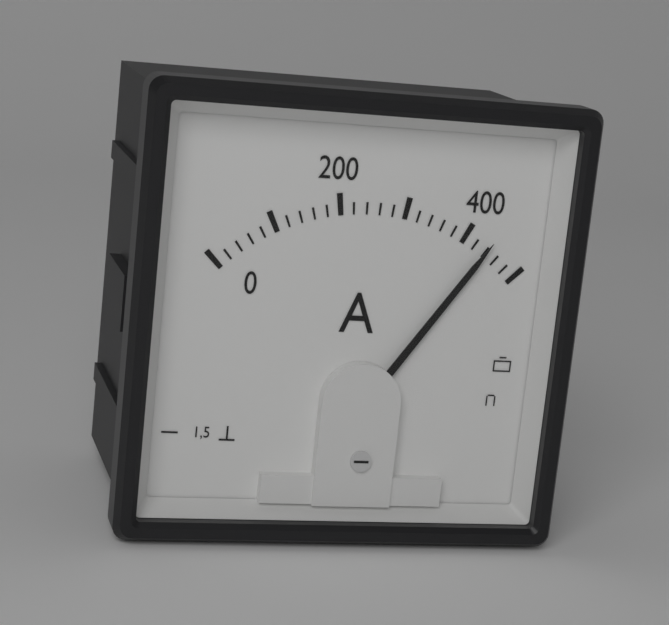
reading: 440 A
